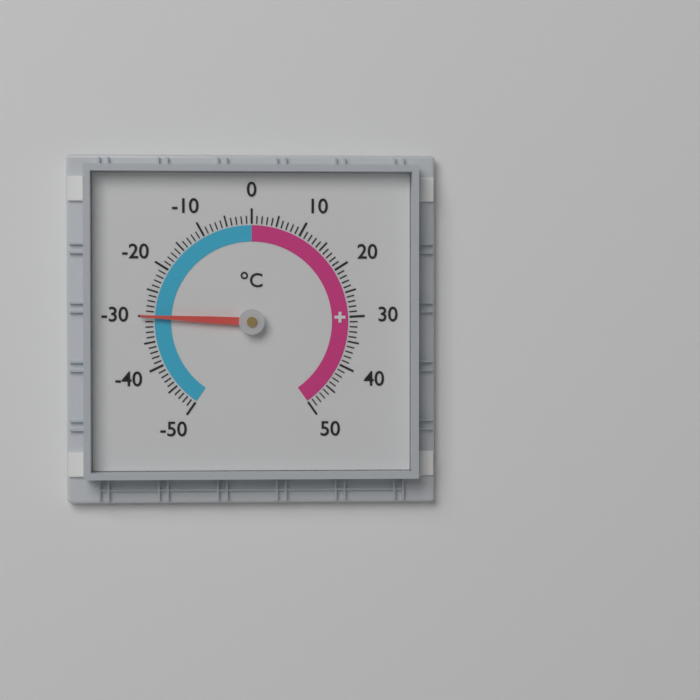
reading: -30 °C
